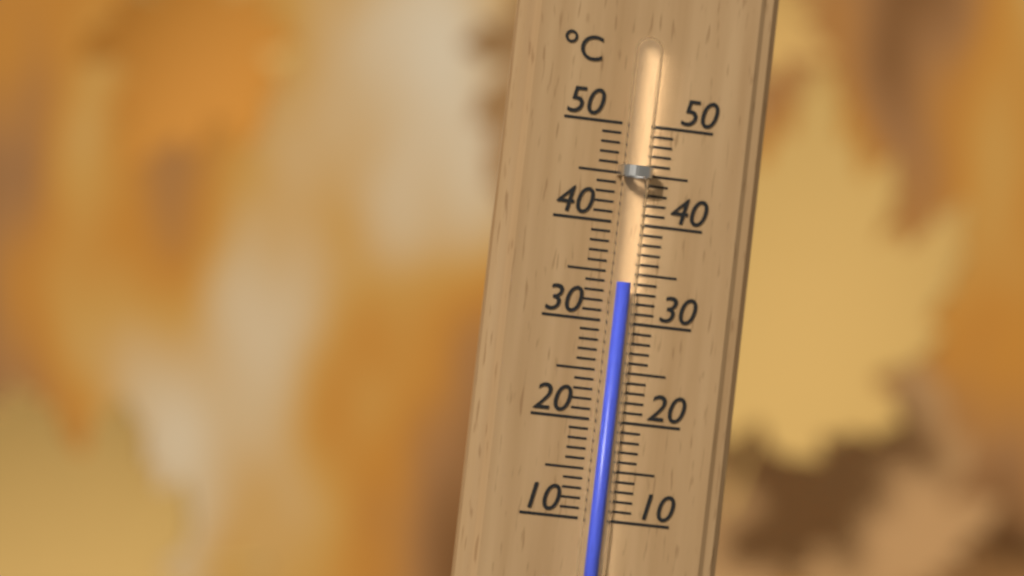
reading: 34 °C
